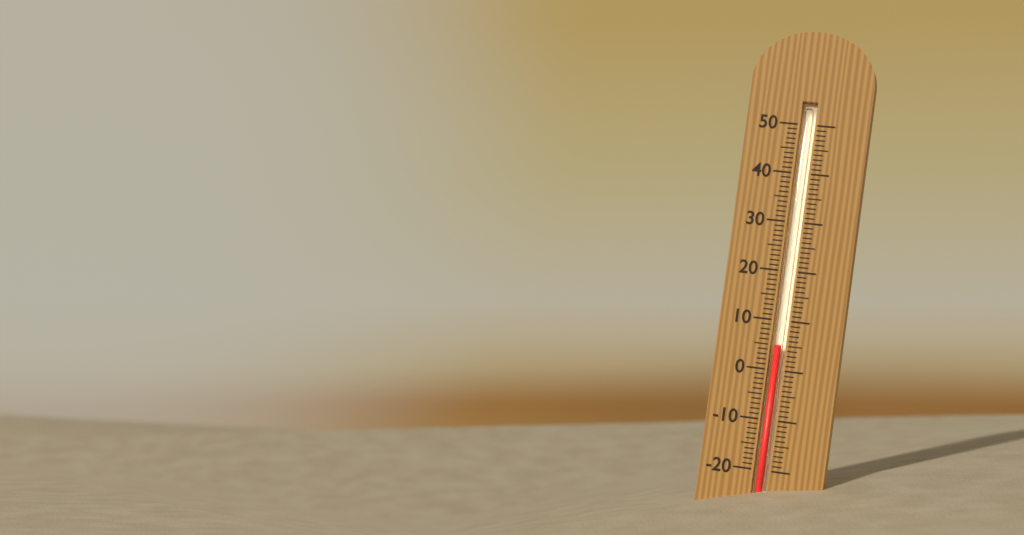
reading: 5 (no unit)
